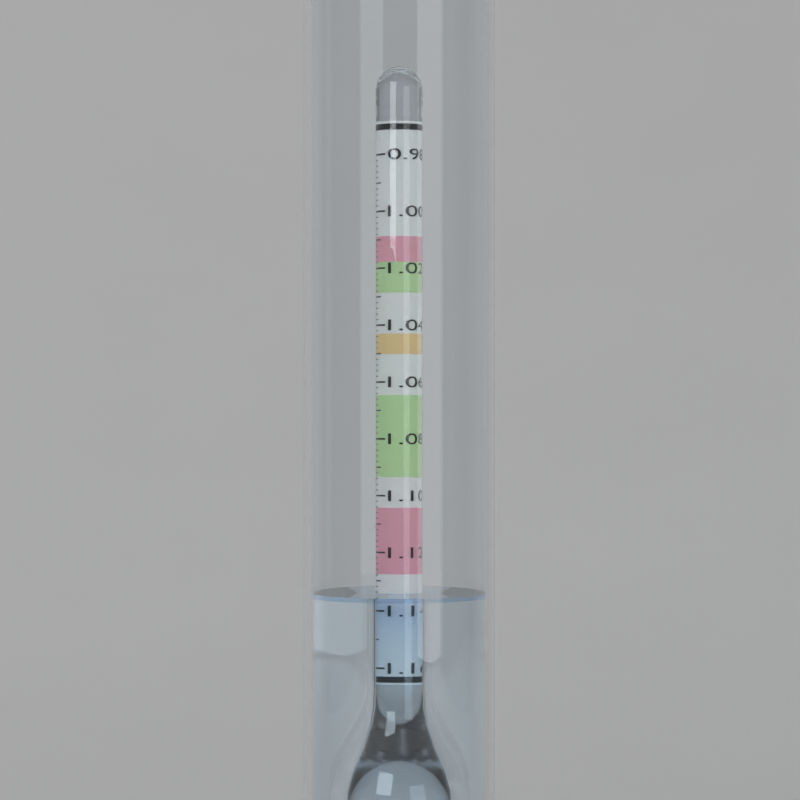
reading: 1.134 (no unit)
